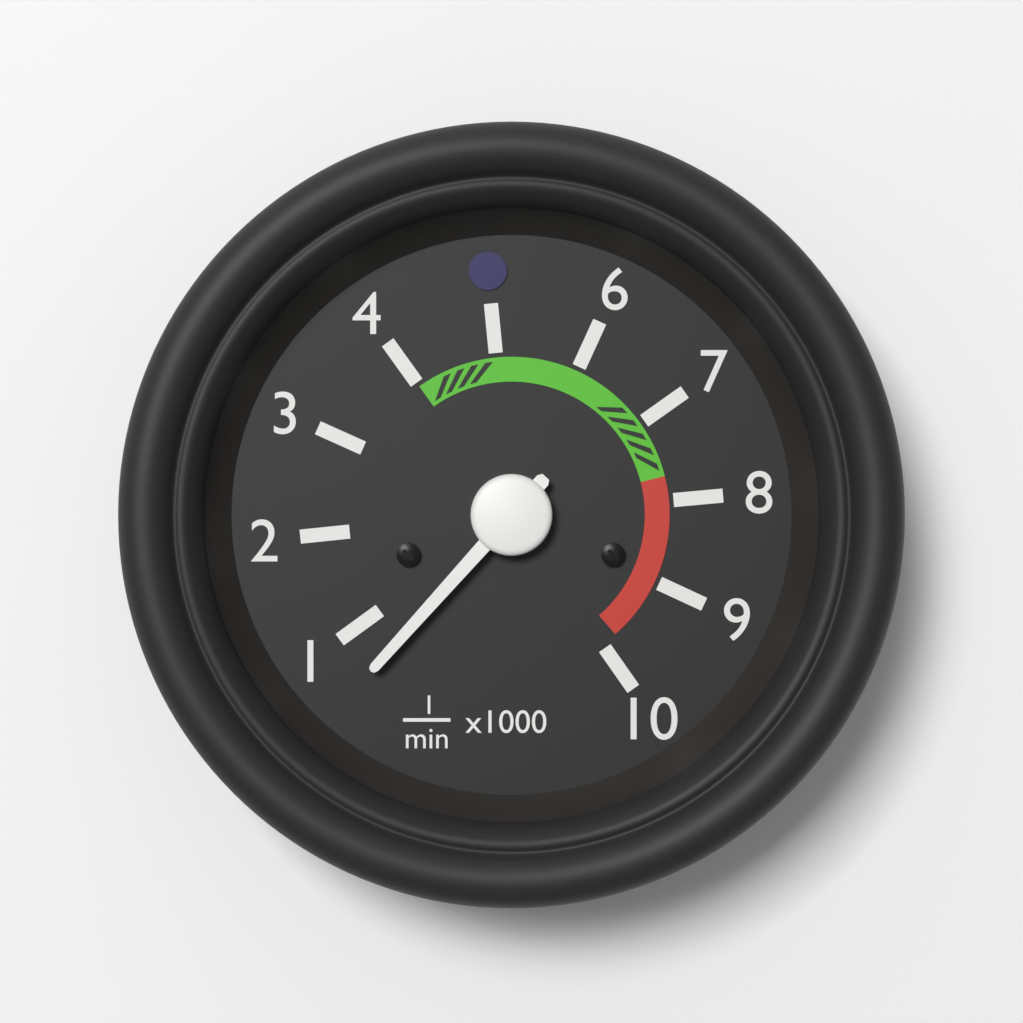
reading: 600 1/min
